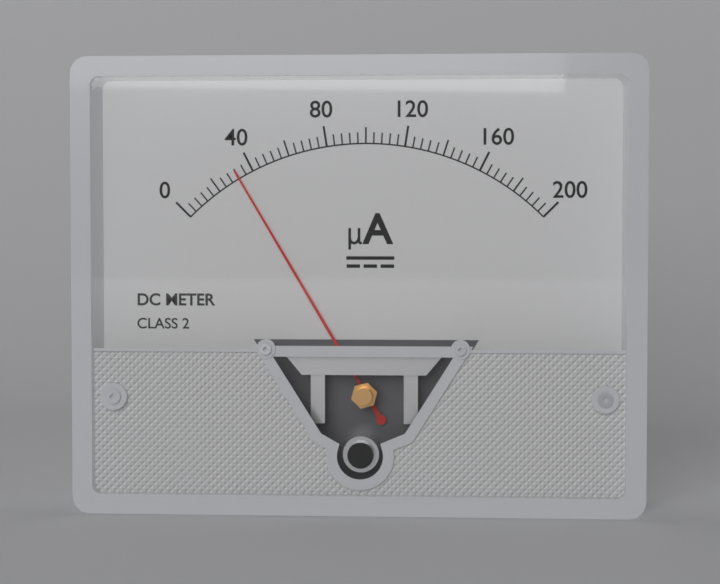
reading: 32 µA
